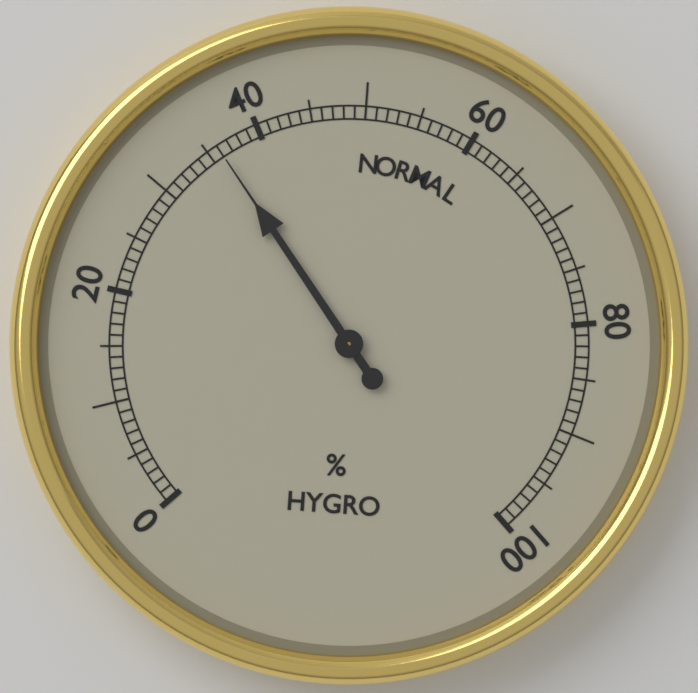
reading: 36 %
